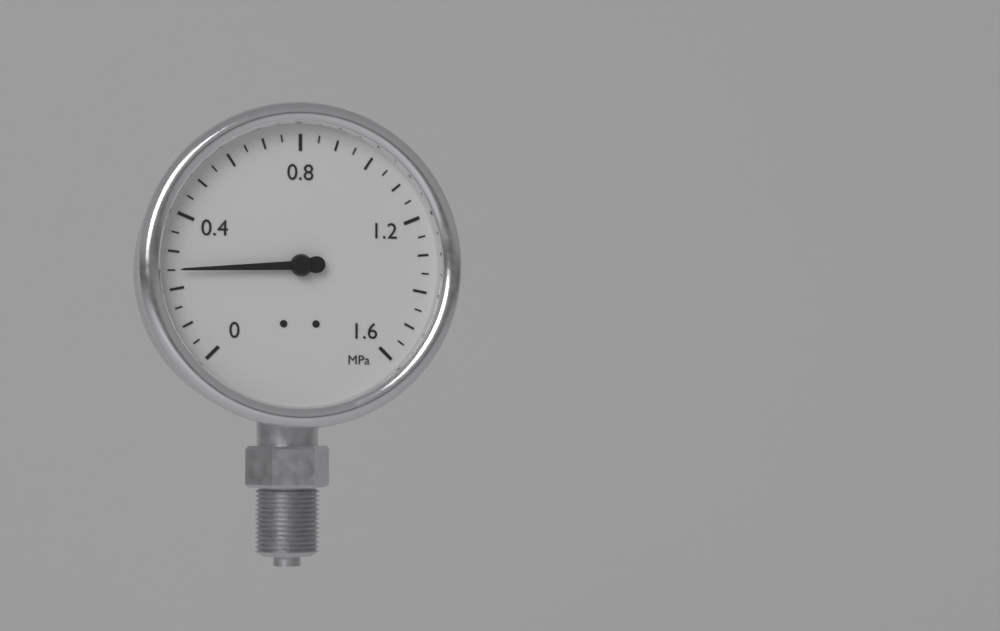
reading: 0.25 MPa
